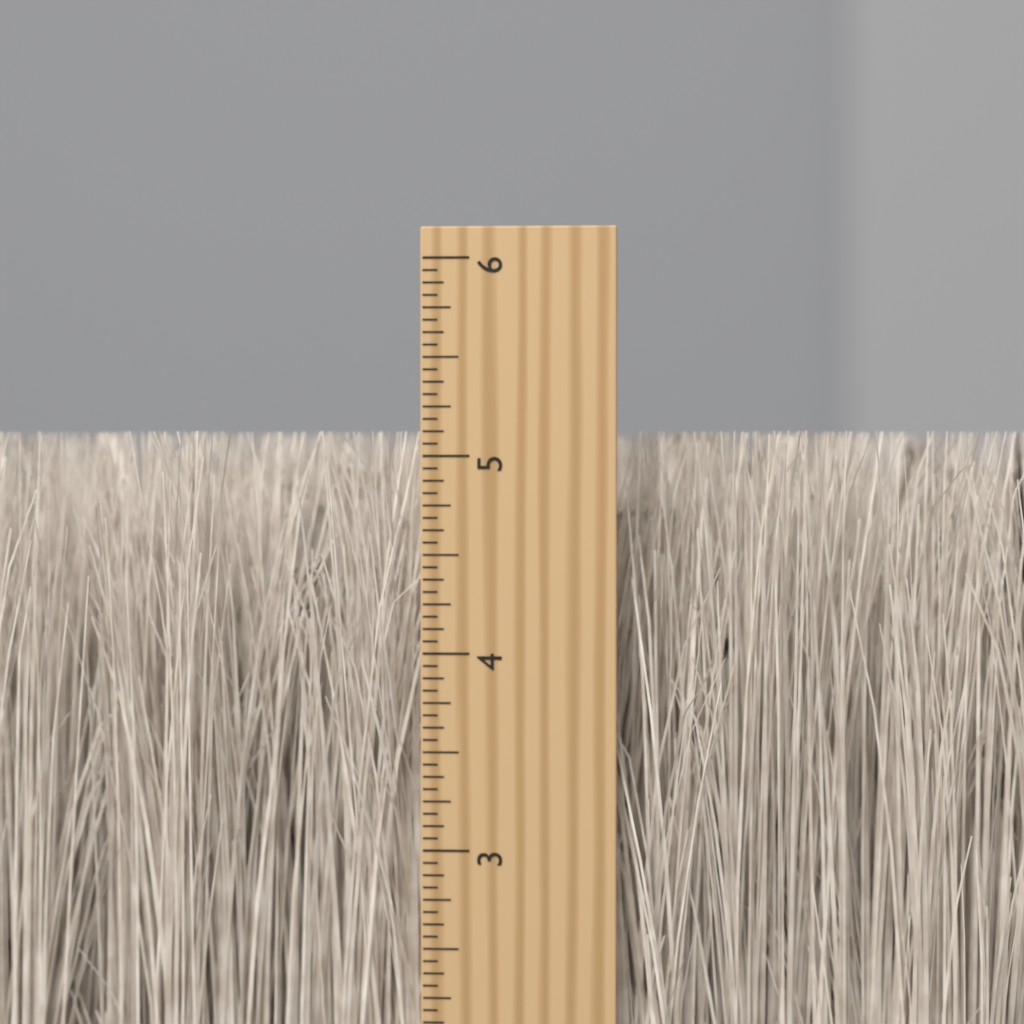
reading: 5.1250 inch
